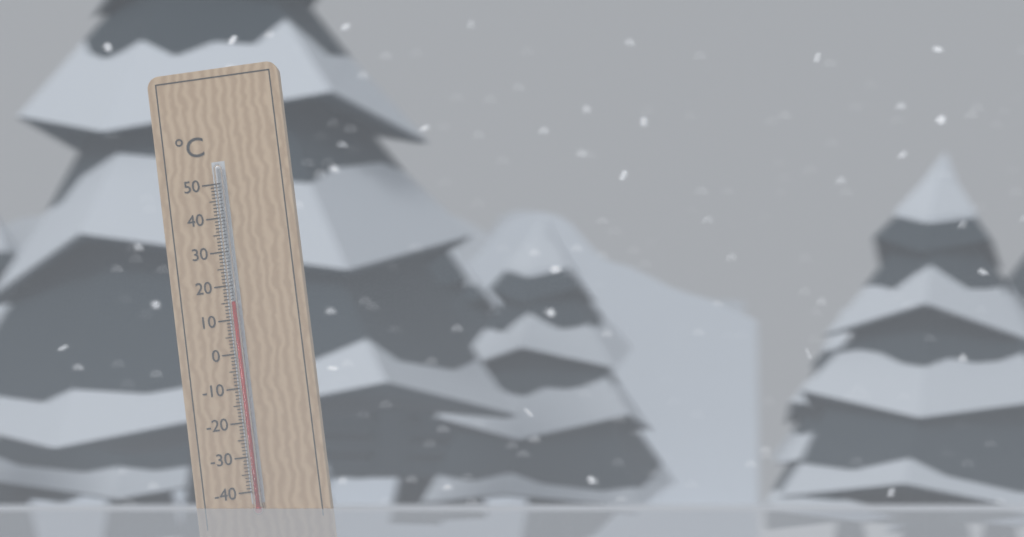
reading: 15 °C
